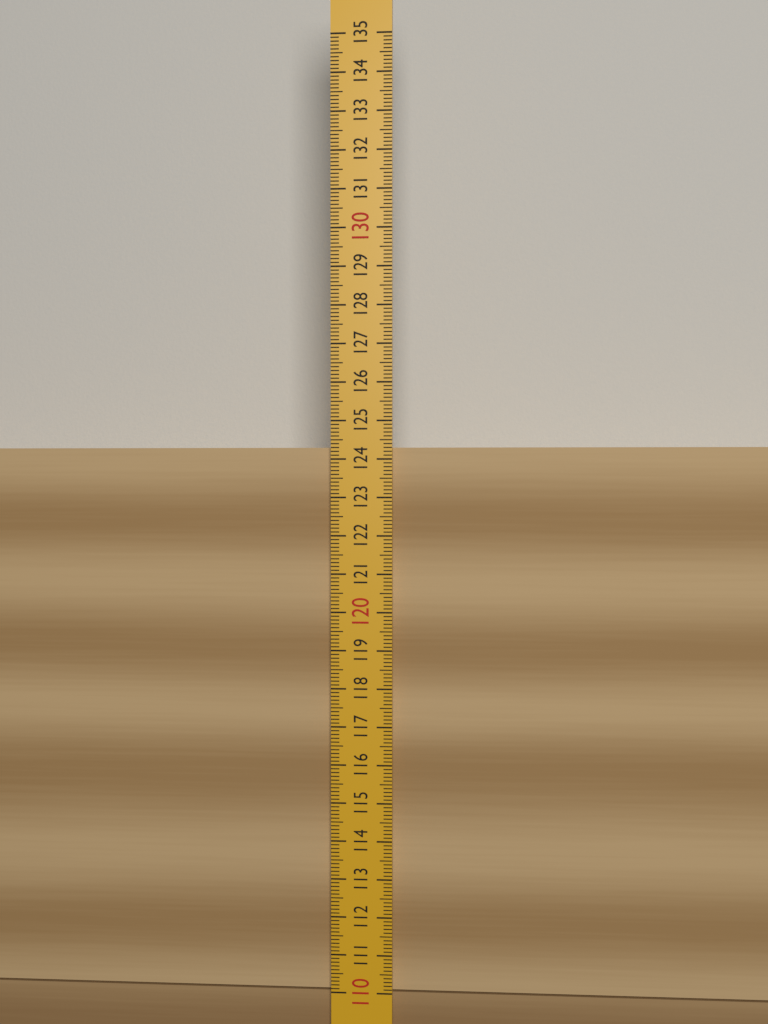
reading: 124.3 (no unit)
